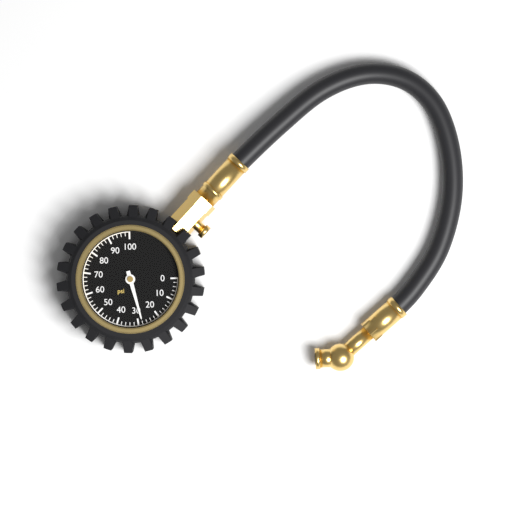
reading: 28 psi
